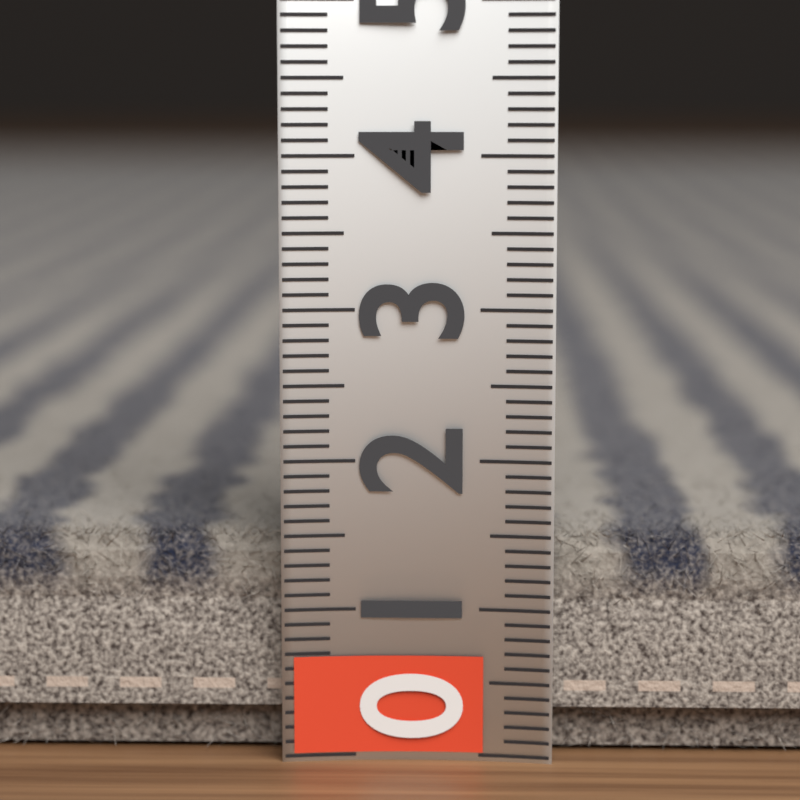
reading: 1.5 (no unit)
